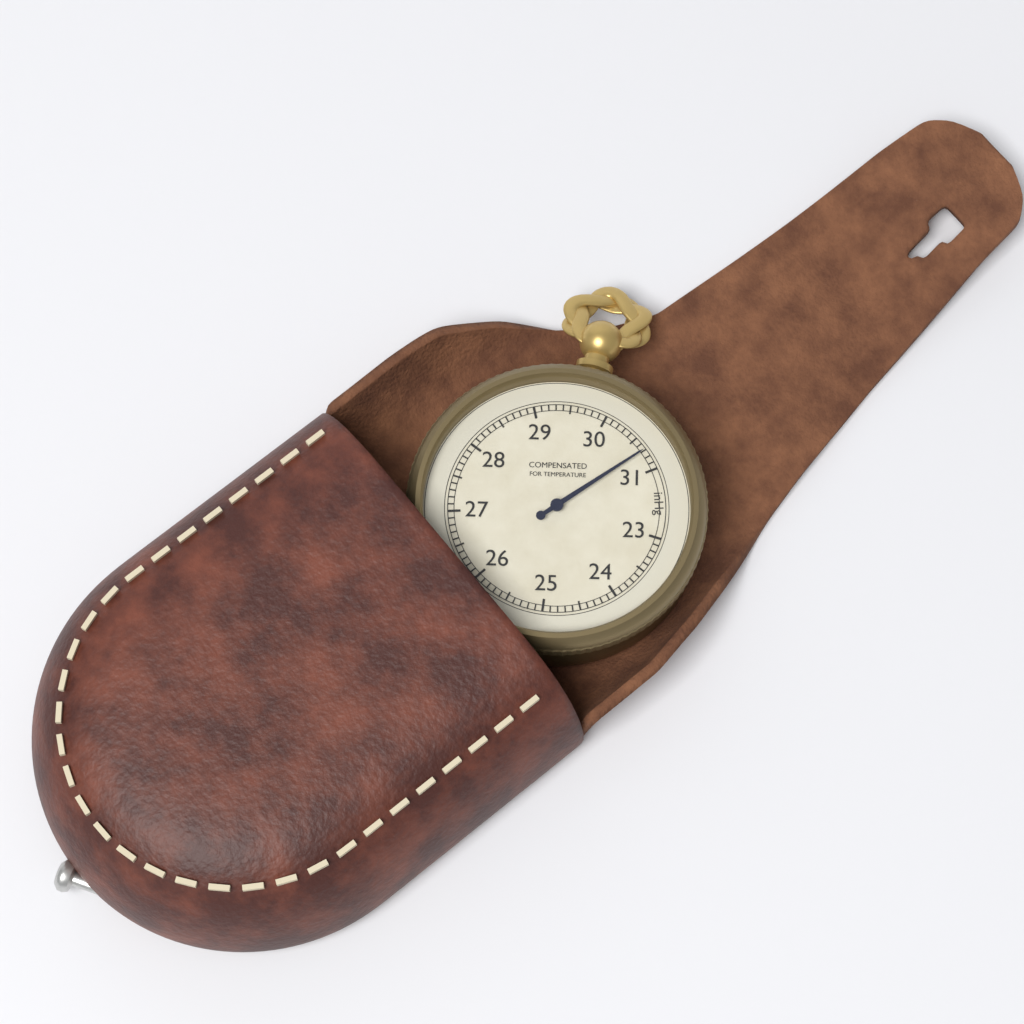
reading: 30.7 inHg
